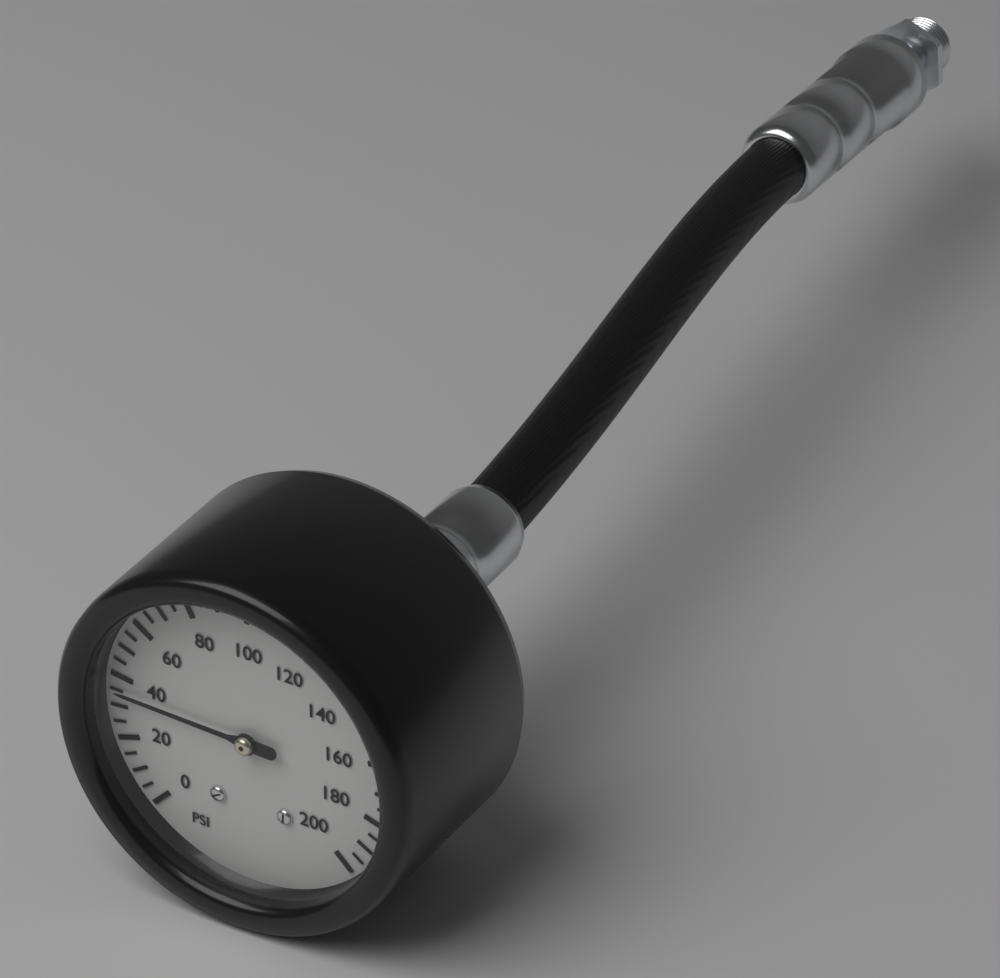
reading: 35 psi
